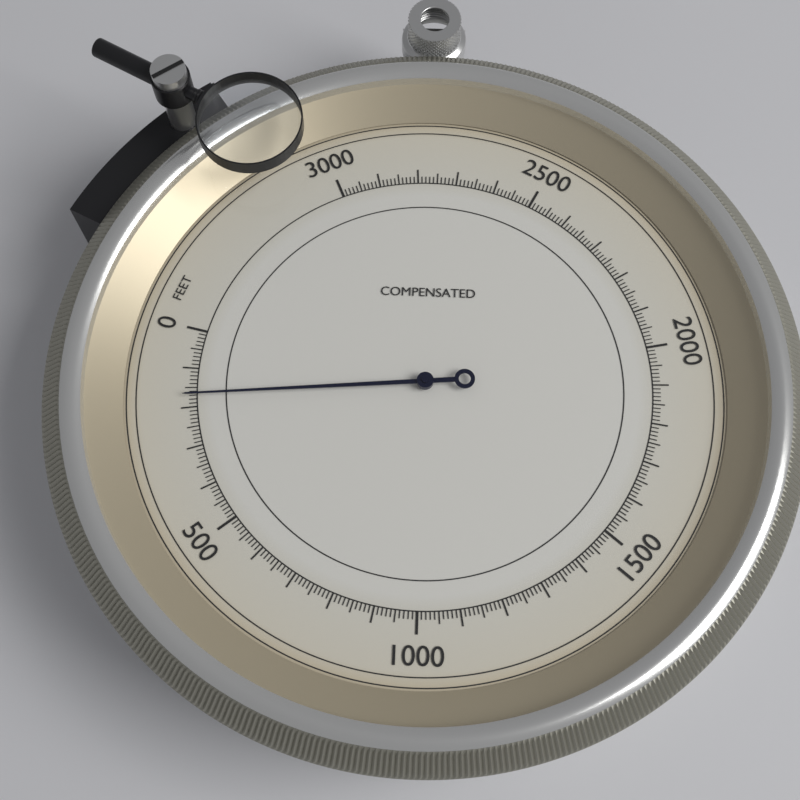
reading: 170 feet
